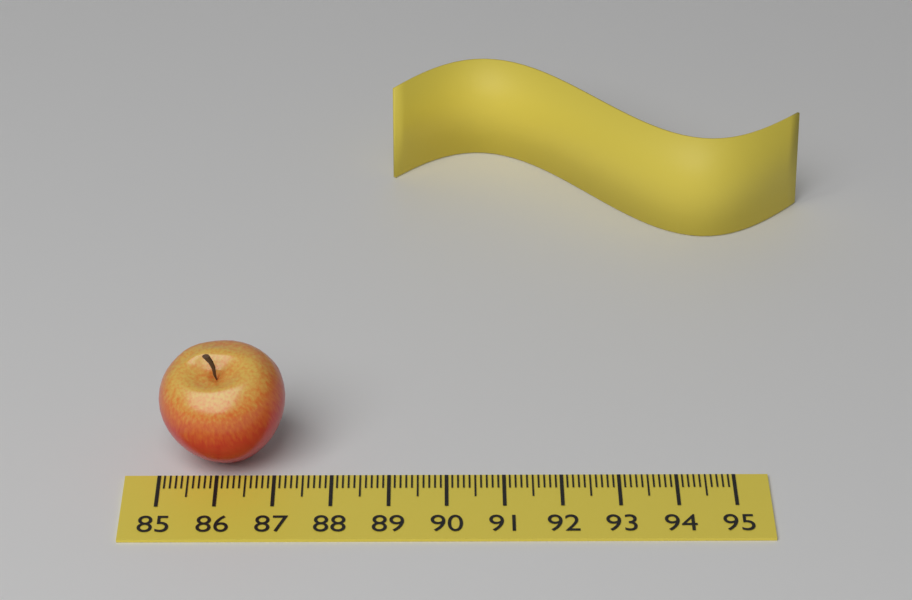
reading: 87.2 (no unit)
